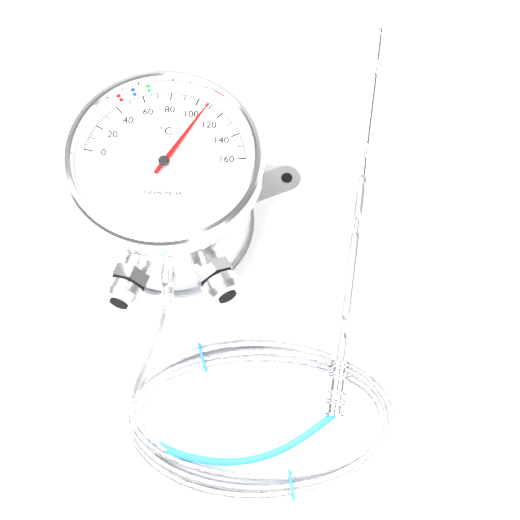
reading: 108 °C
